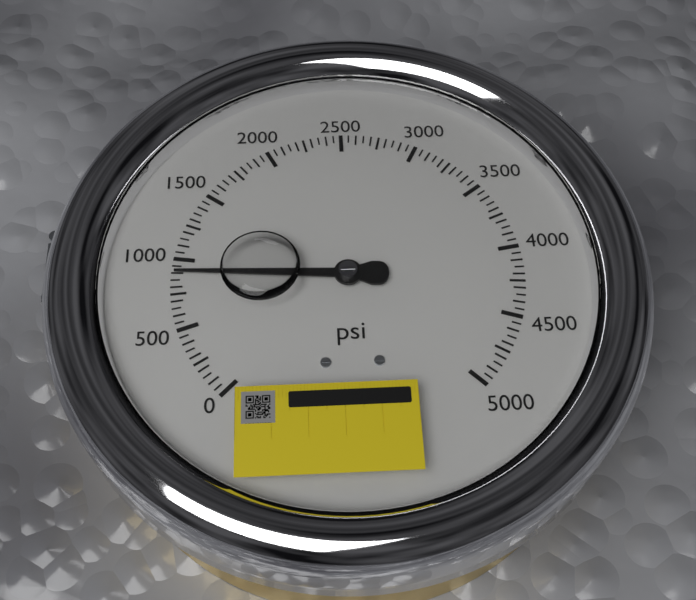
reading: 900 psi
